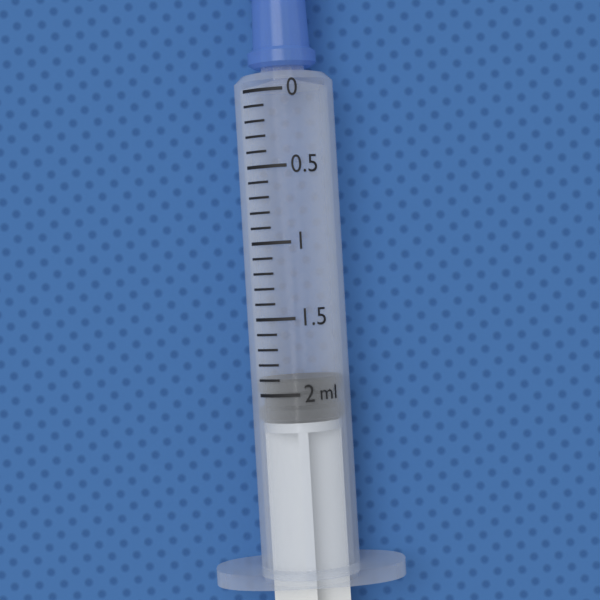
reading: 1.9 ml
